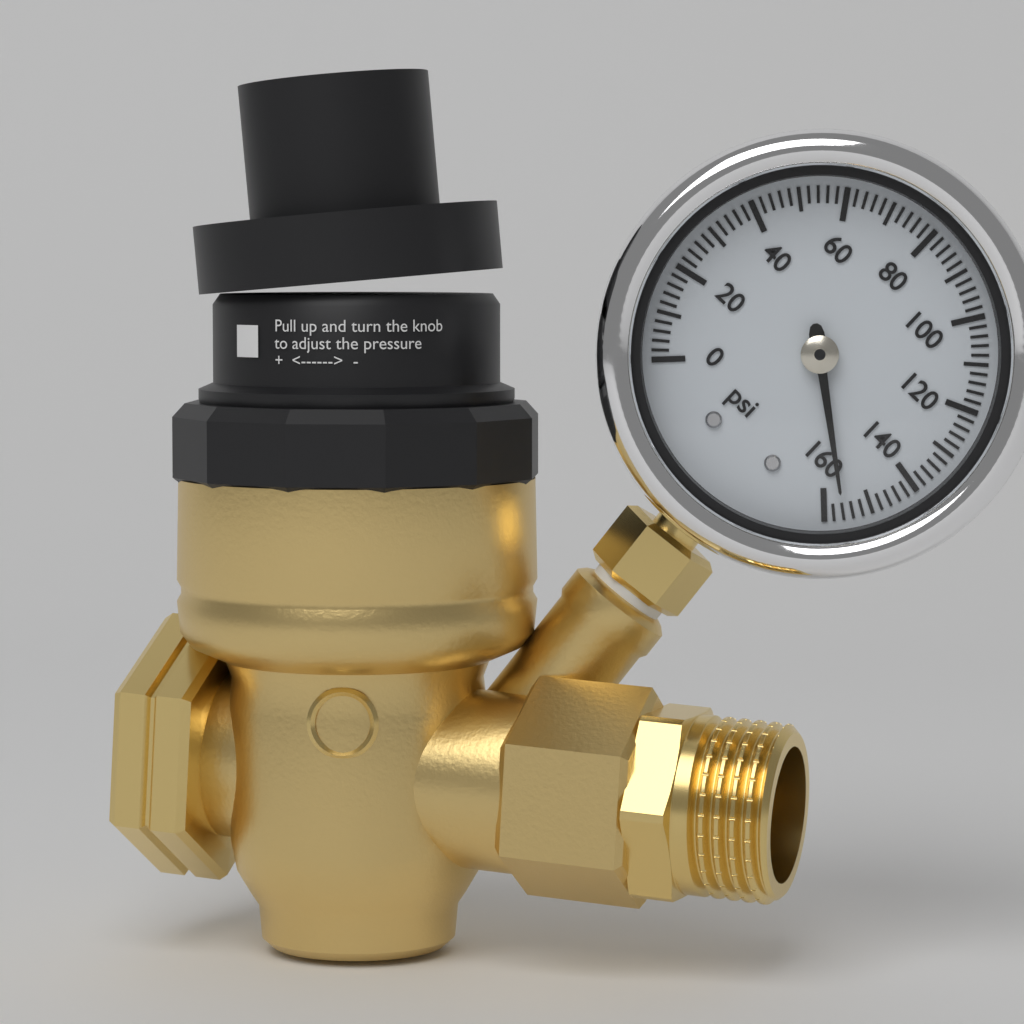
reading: 156 psi
